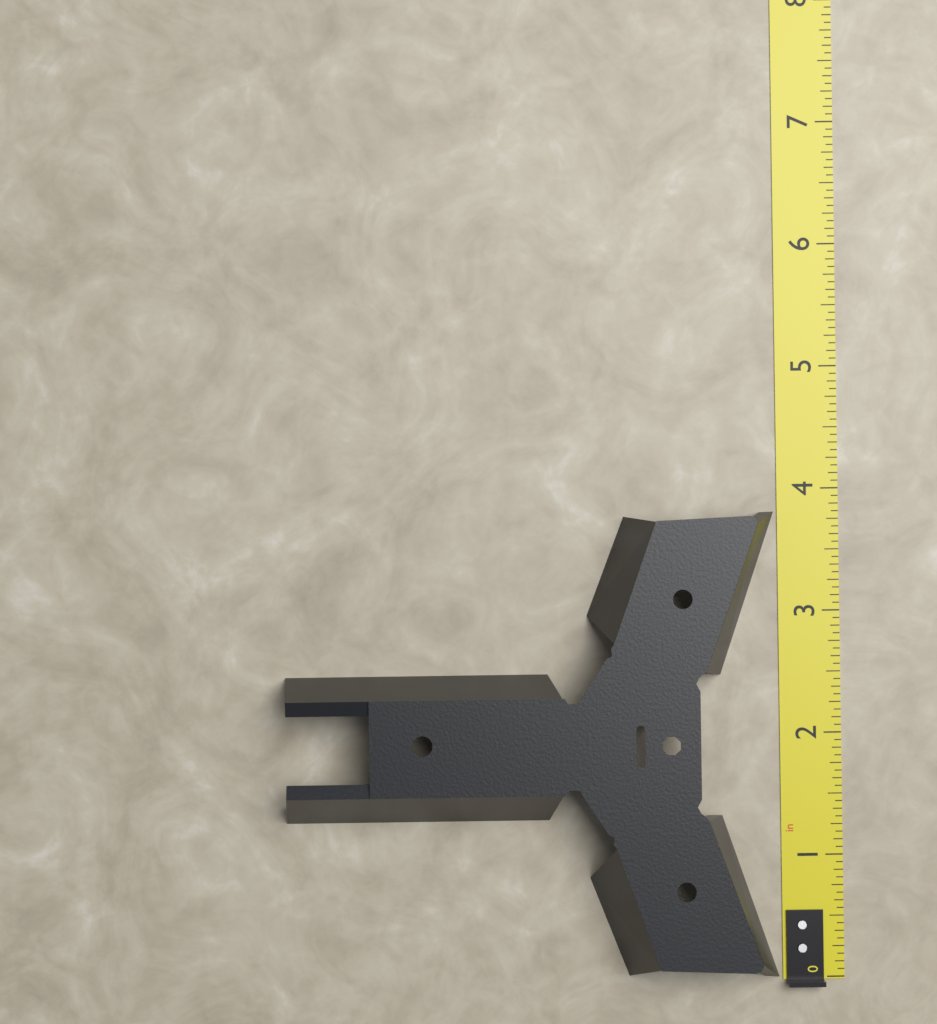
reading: 3.8125 in
